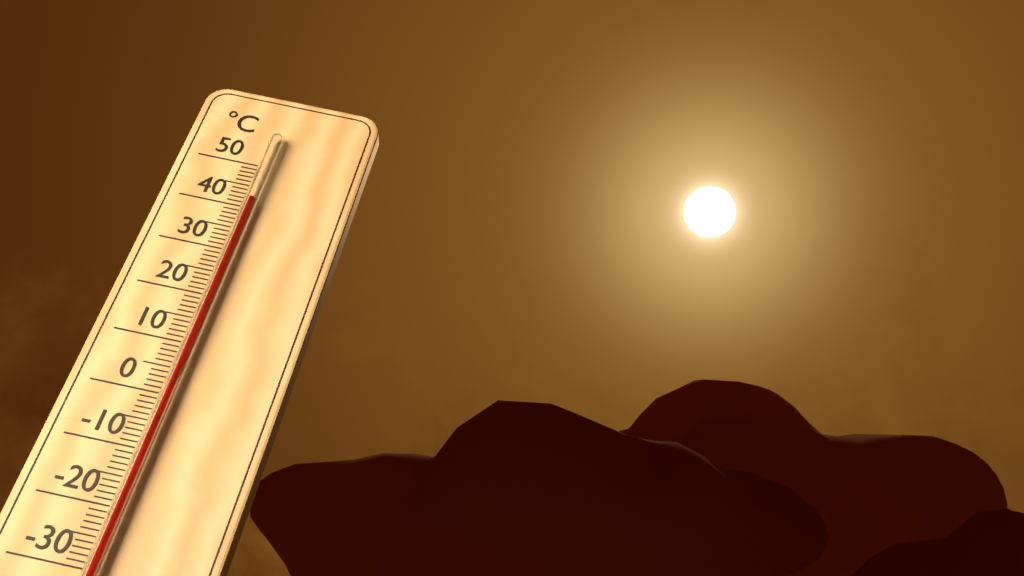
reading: 41 °C
